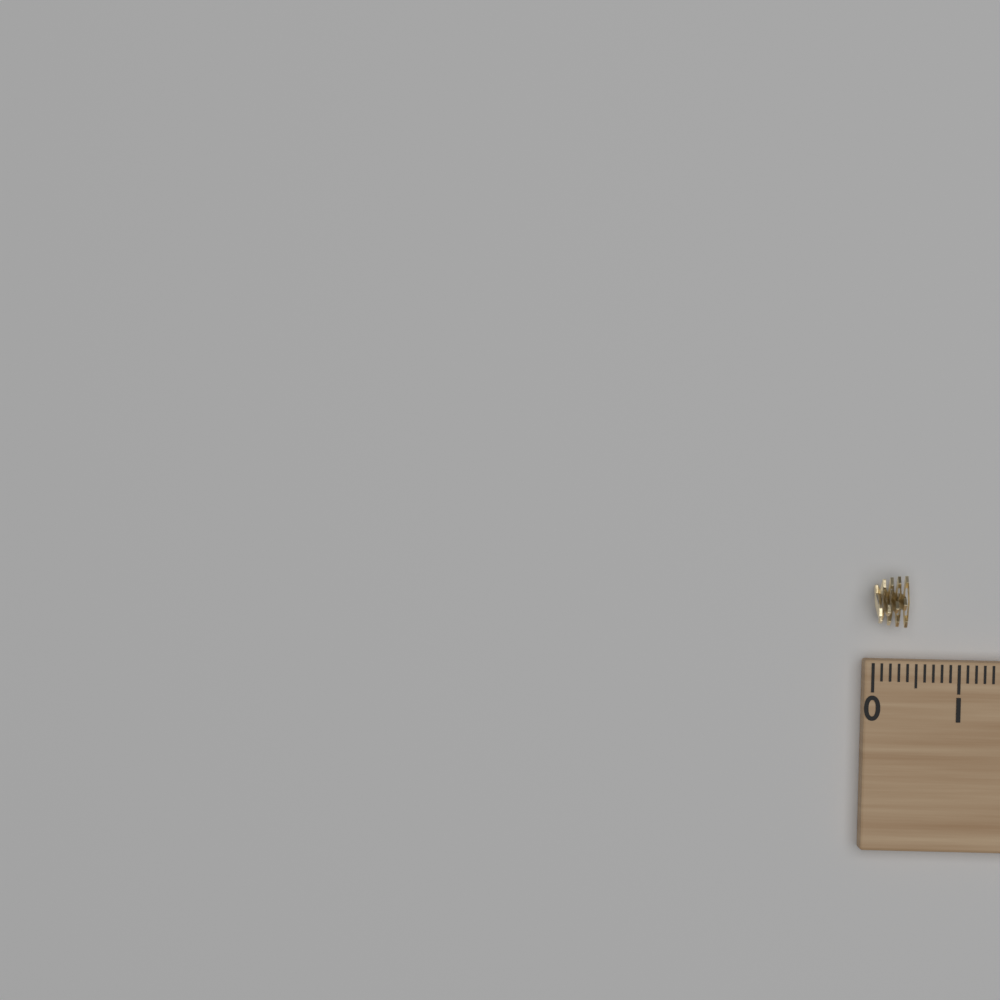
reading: 0.4 (no unit)
